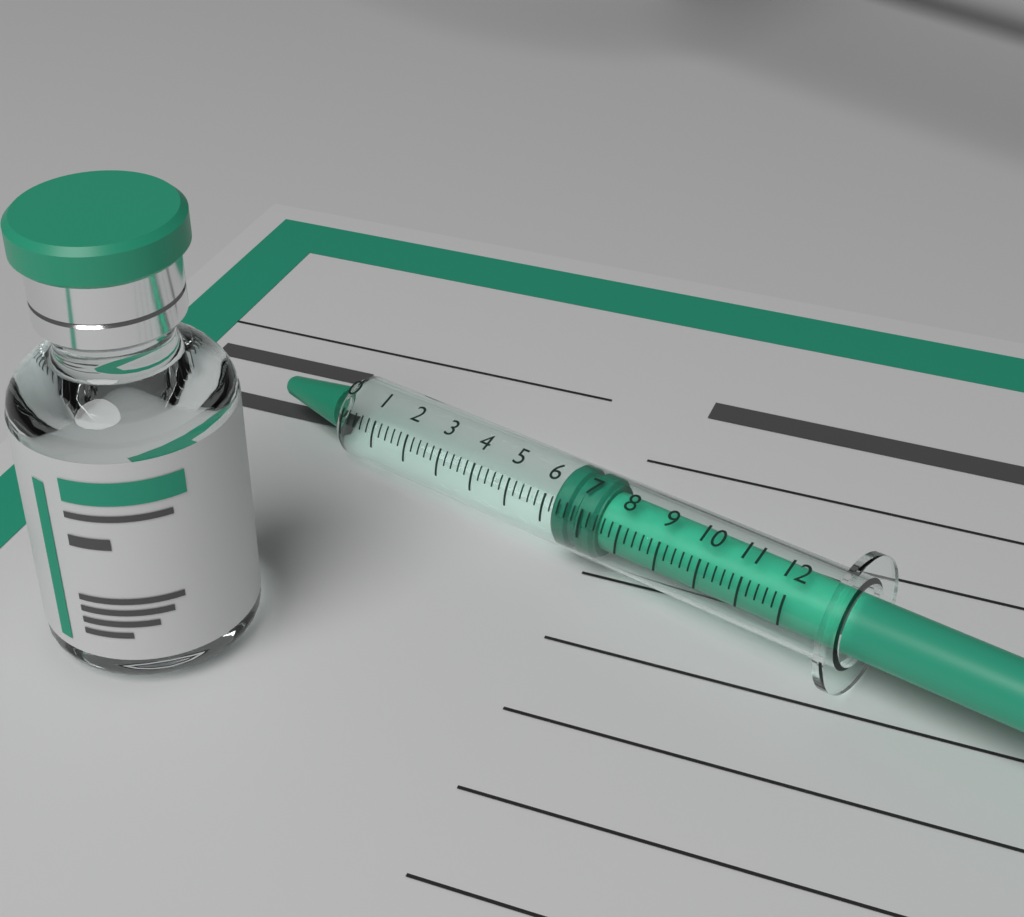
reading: 6.2 (no unit)
